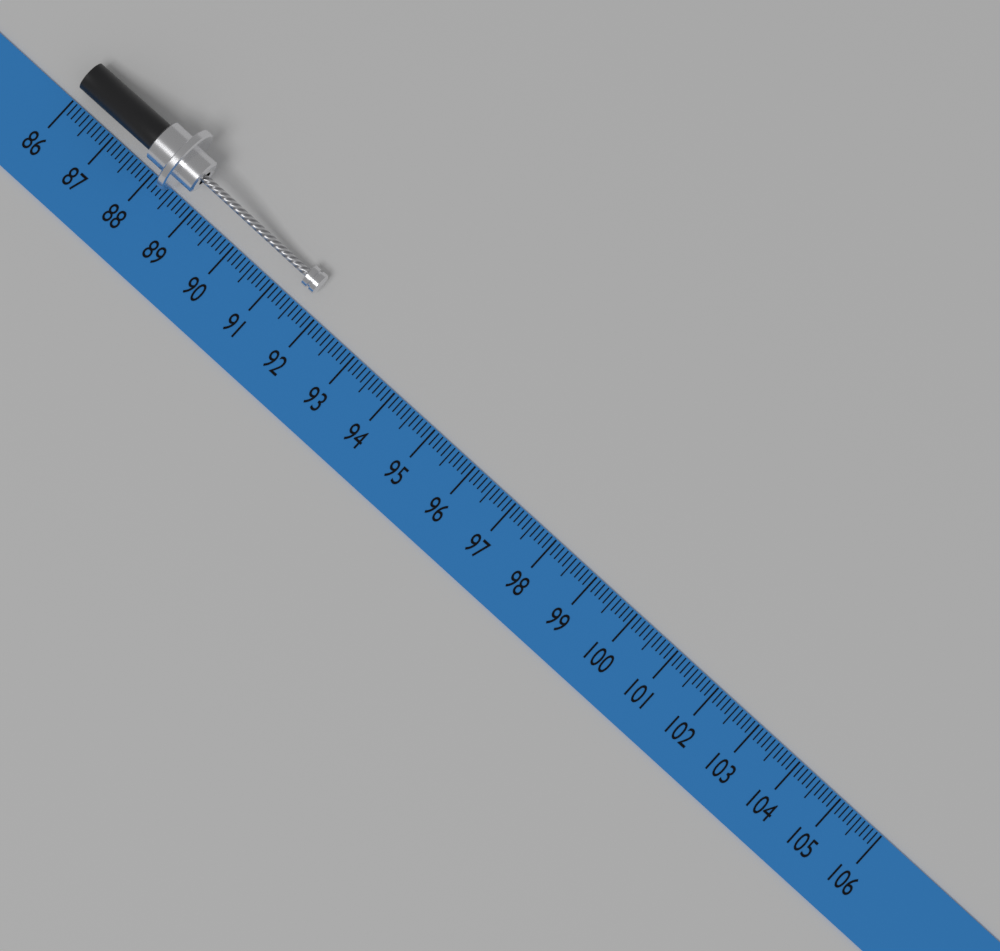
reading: 91.7 (no unit)
